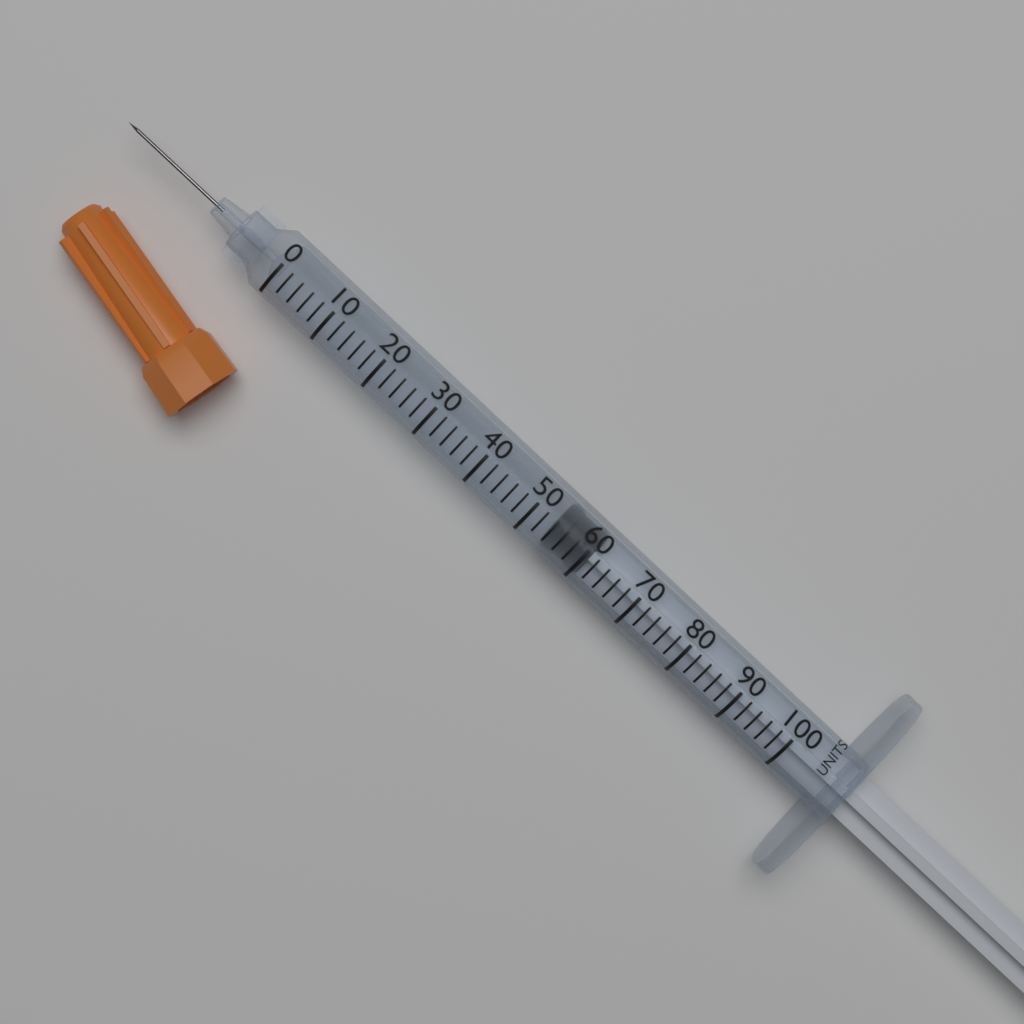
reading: 54 units
